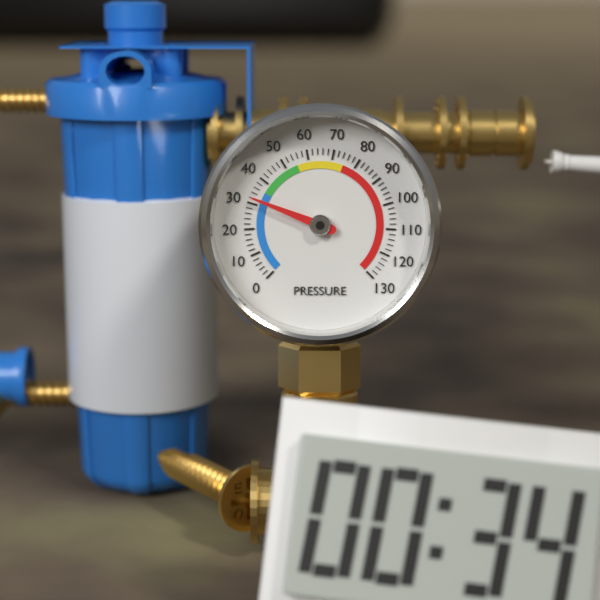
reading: 32 (no unit)
